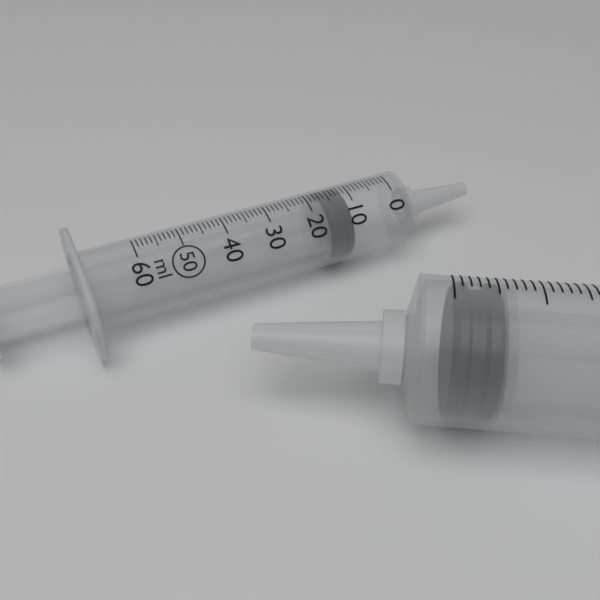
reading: 11 ml
